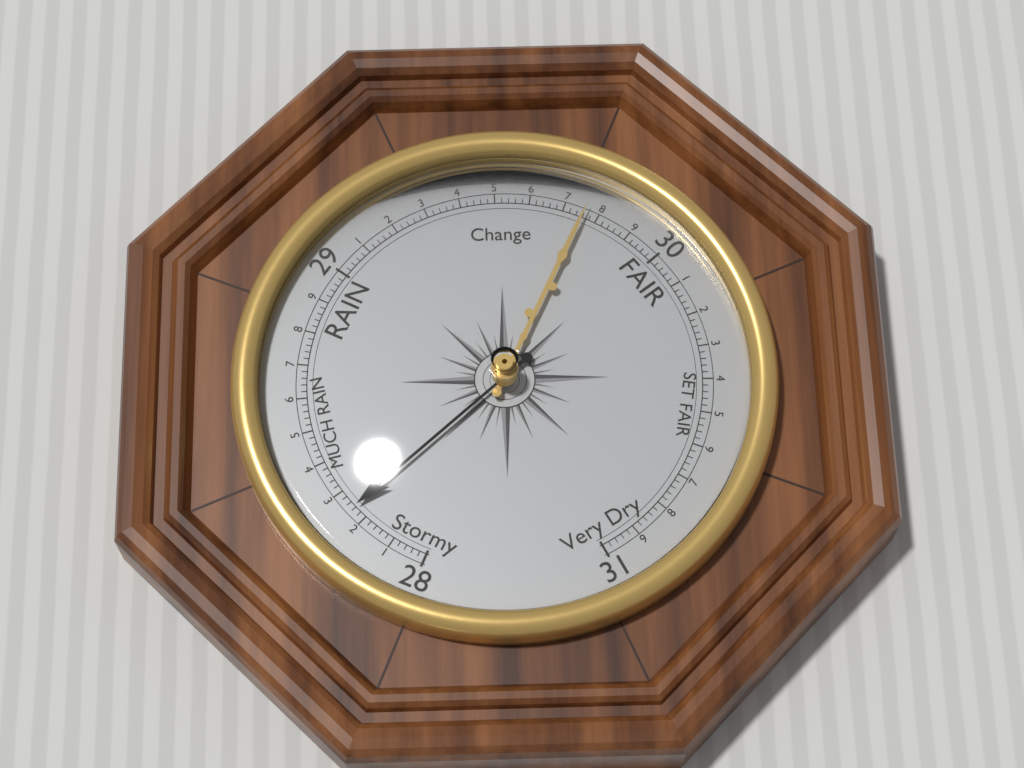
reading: 28.24 (no unit)
